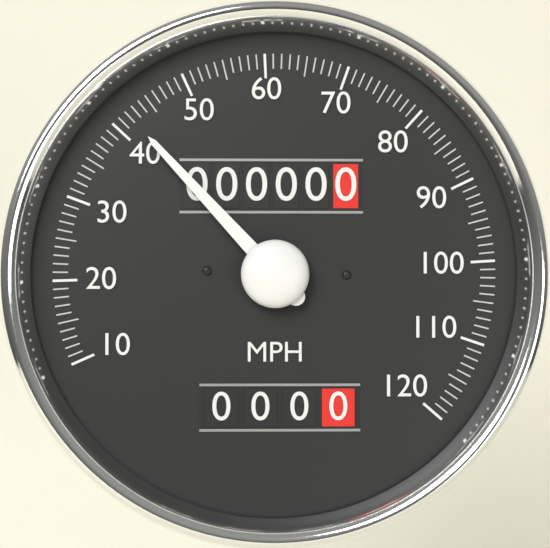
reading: 42 MPH
